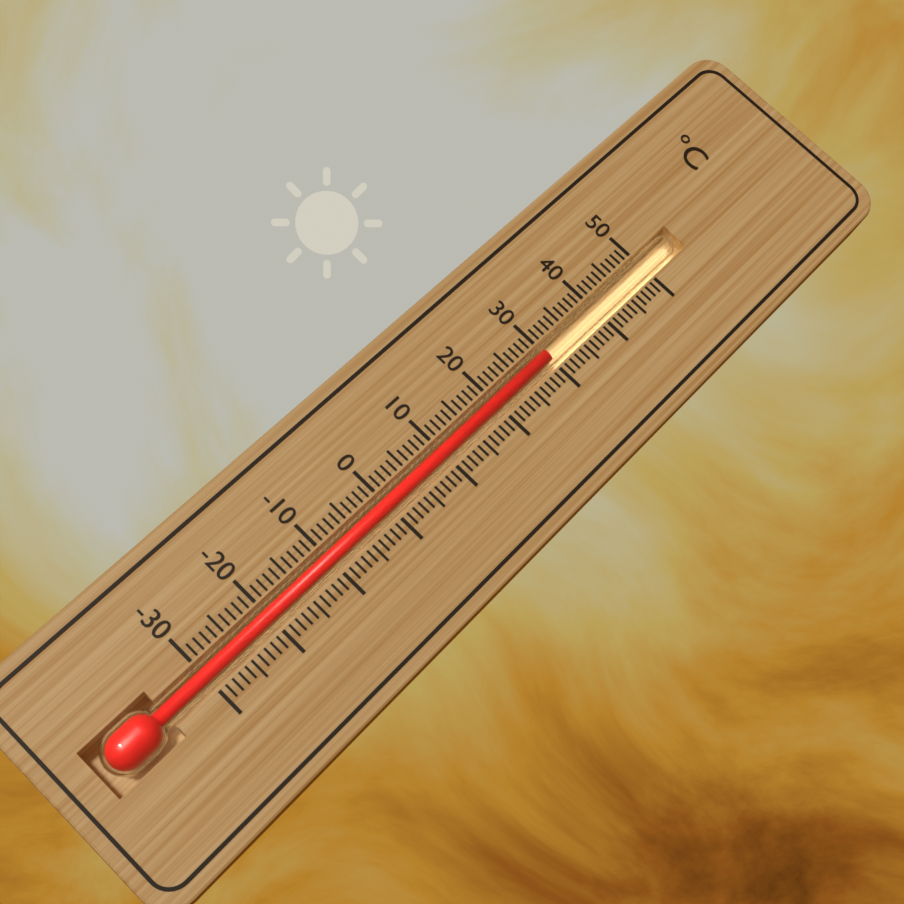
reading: 30 °C
